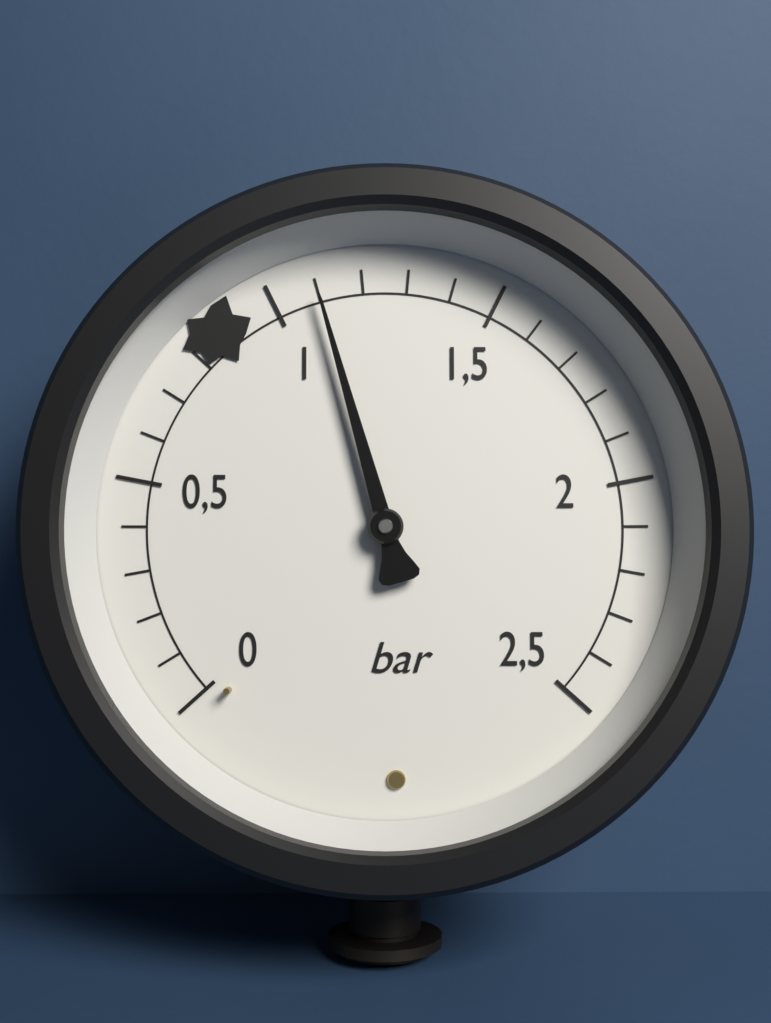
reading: 1.1 bar
